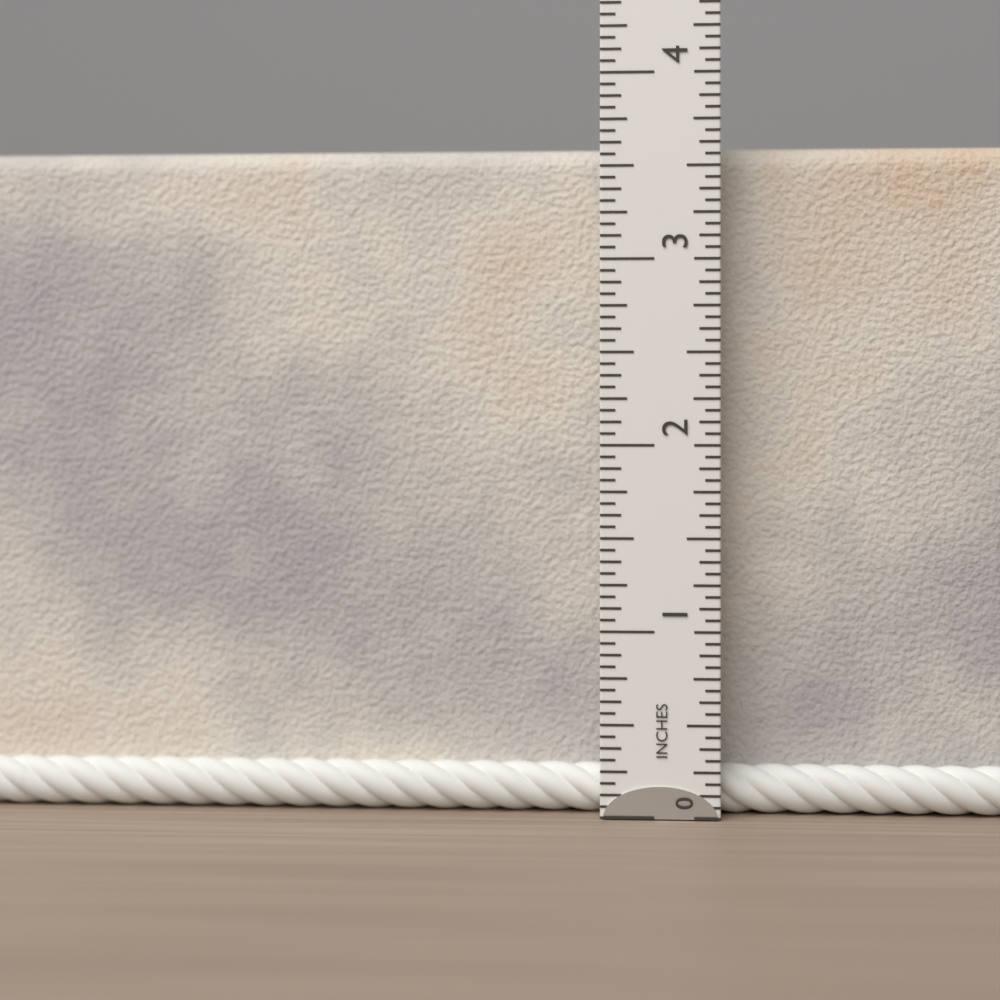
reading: 3.6250 in
